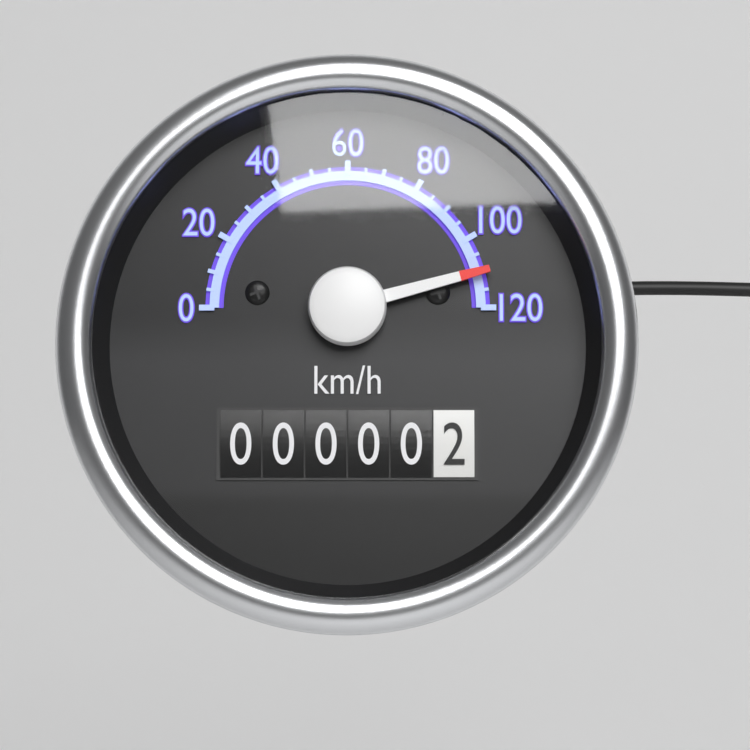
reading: 110 km/h
